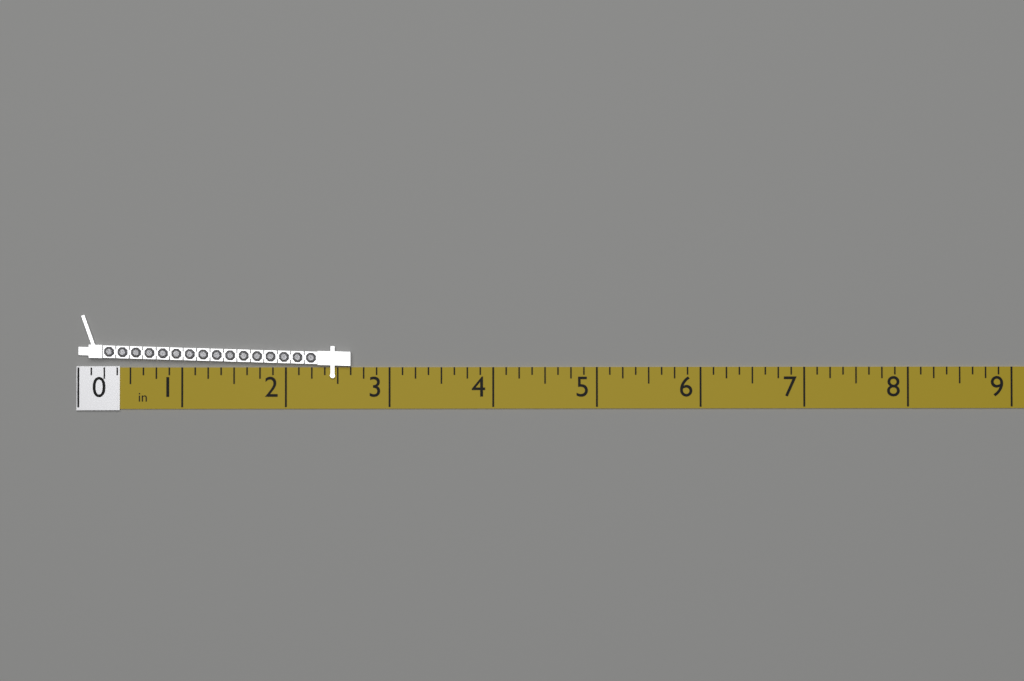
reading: 2.625 in
